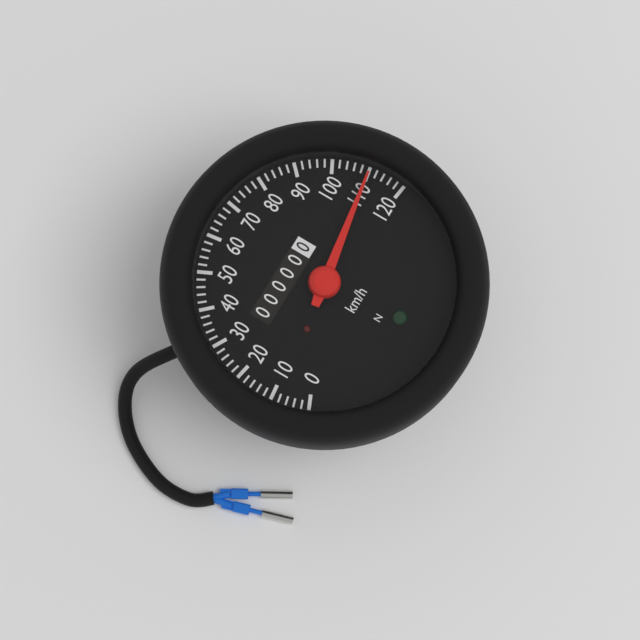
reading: 110 km/h
